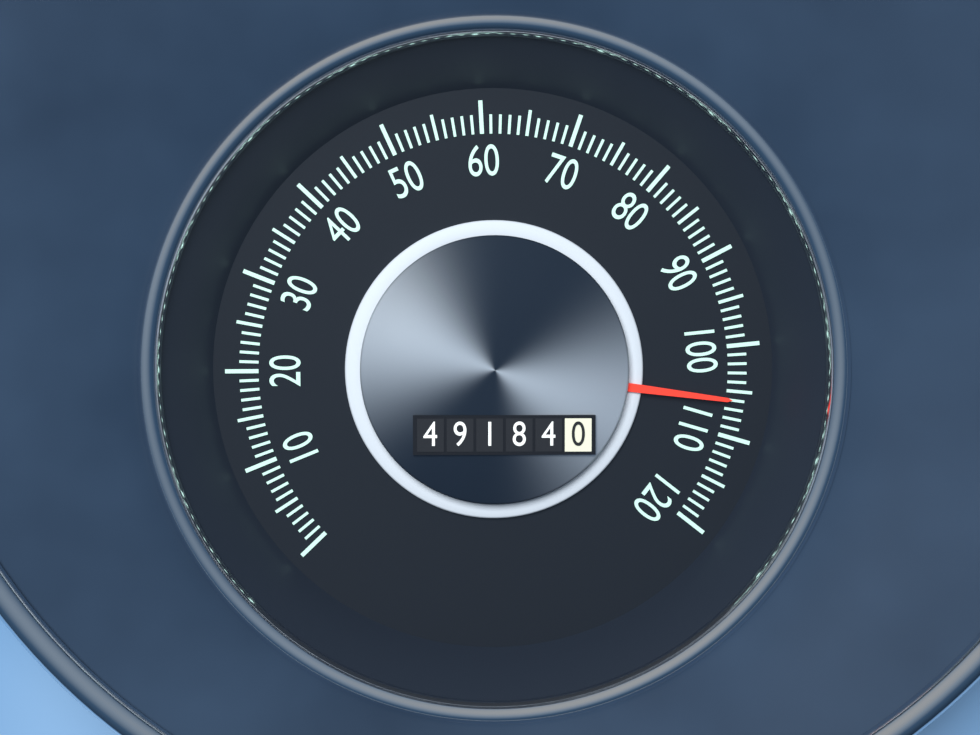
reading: 106 (no unit)
